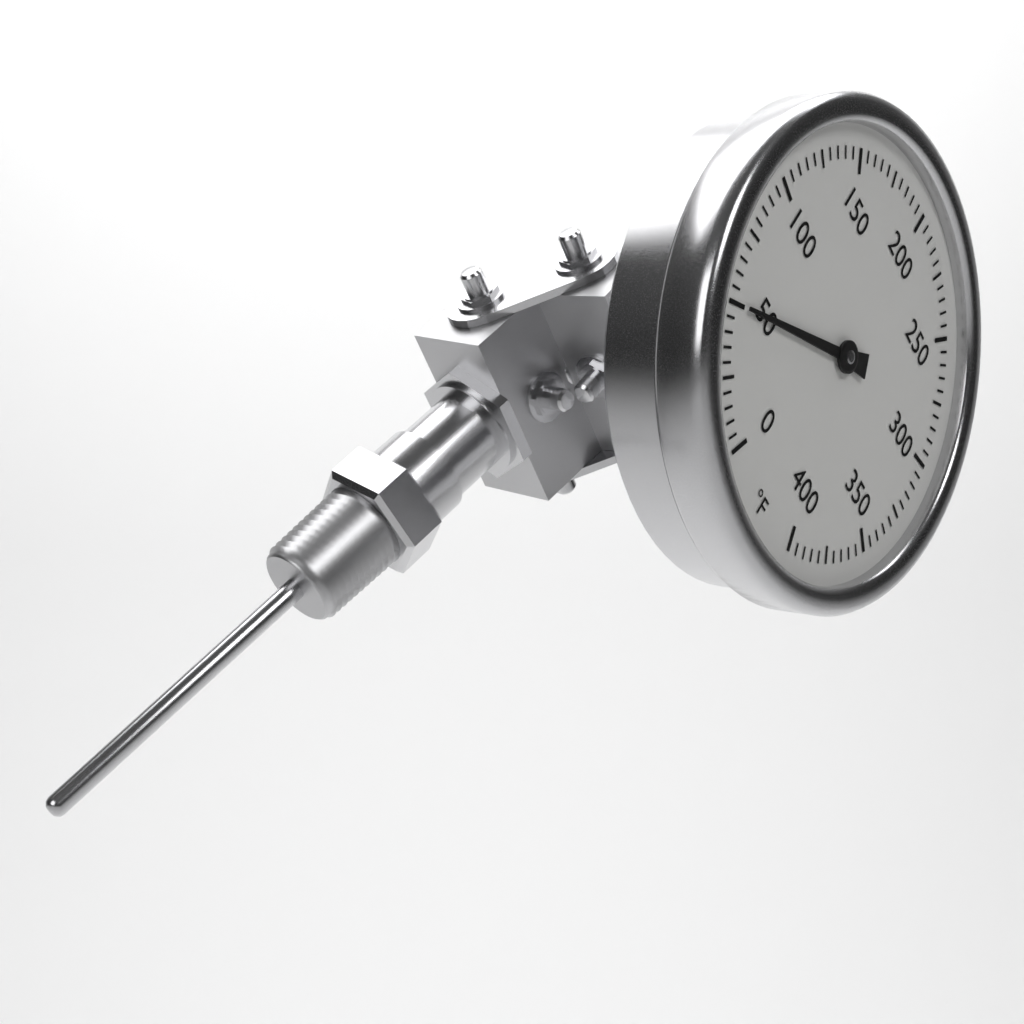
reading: 50 °F
